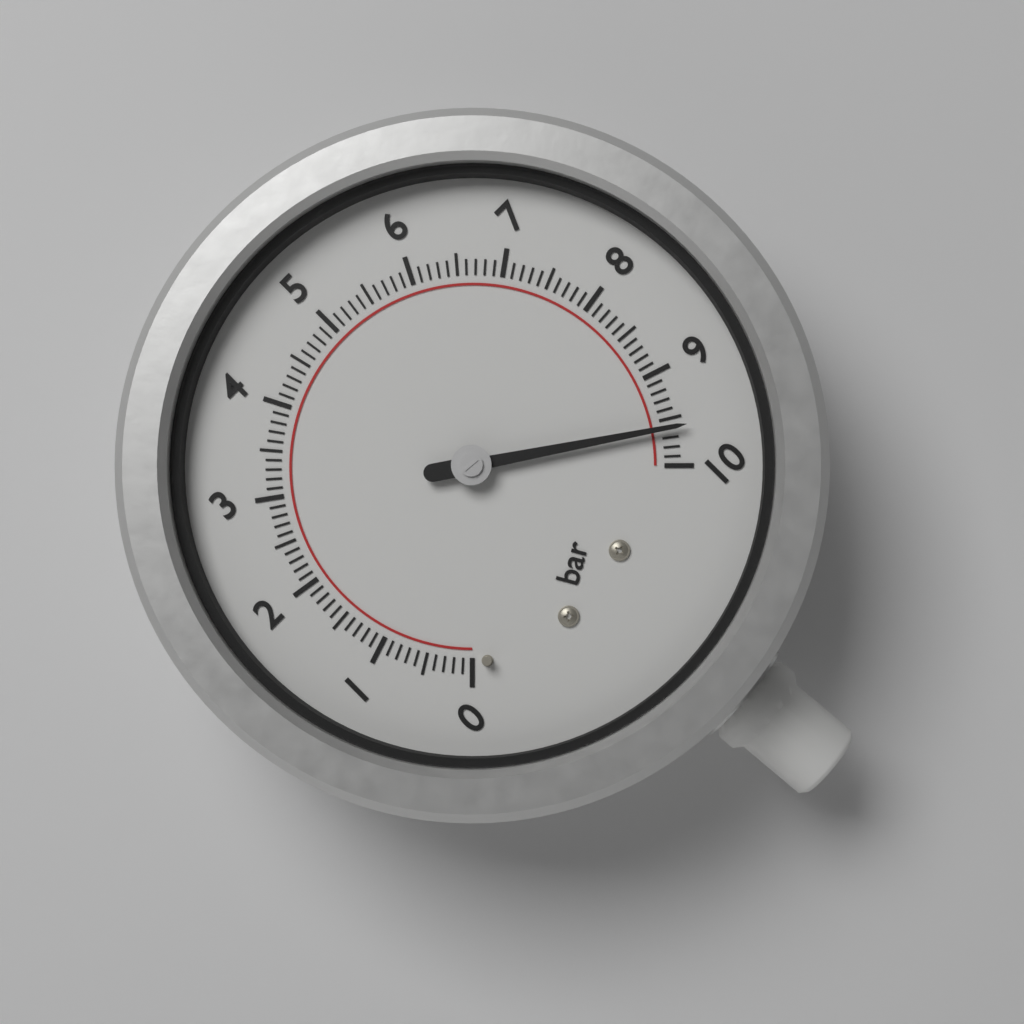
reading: 9.6 bar
